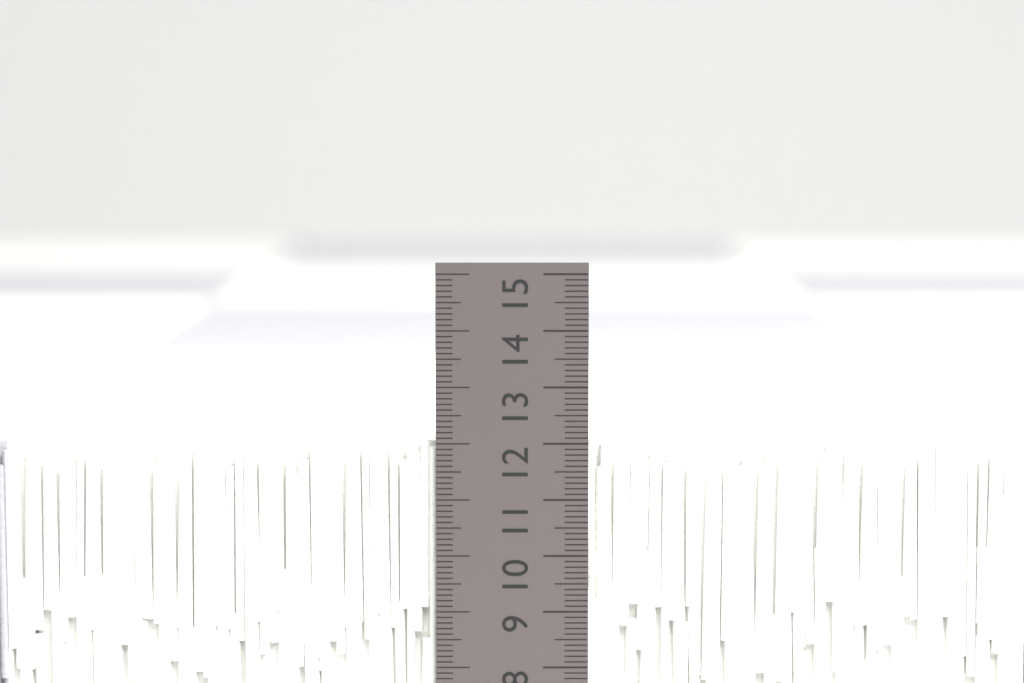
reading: 12.0 cm
